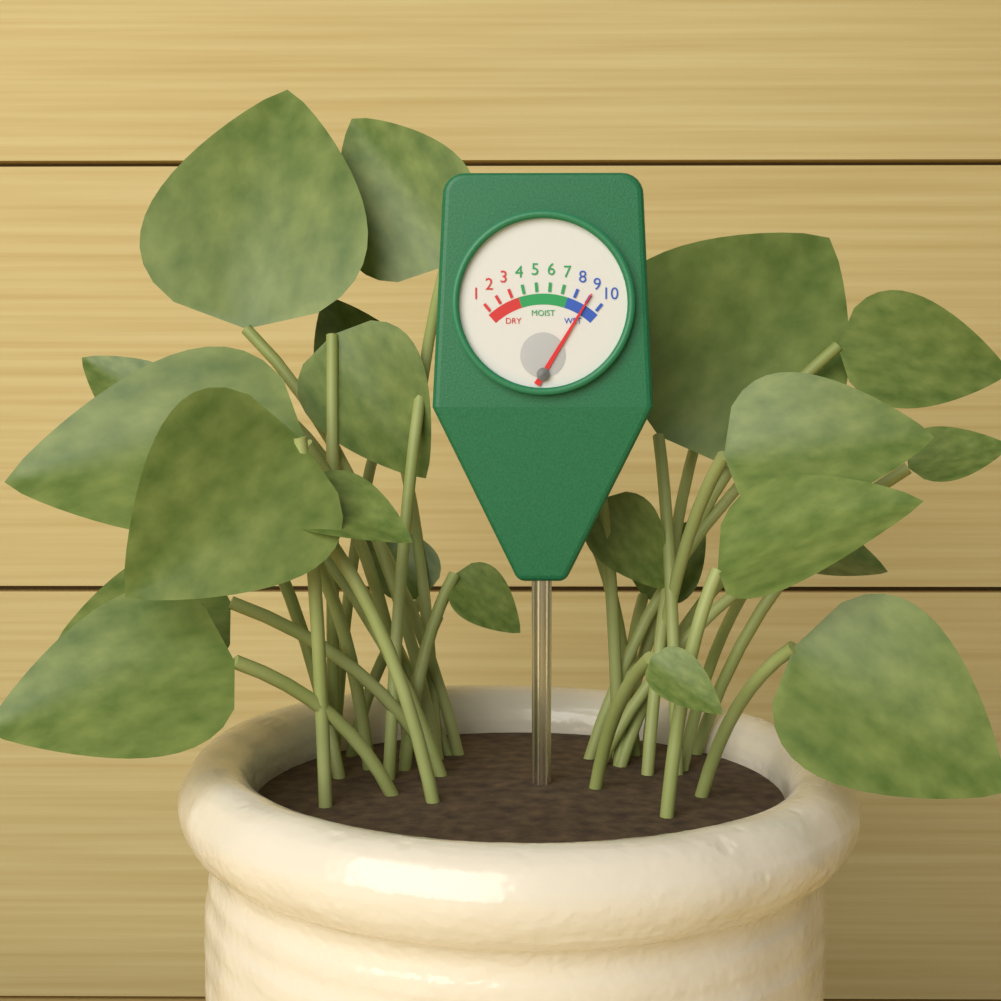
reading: 9 (no unit)
